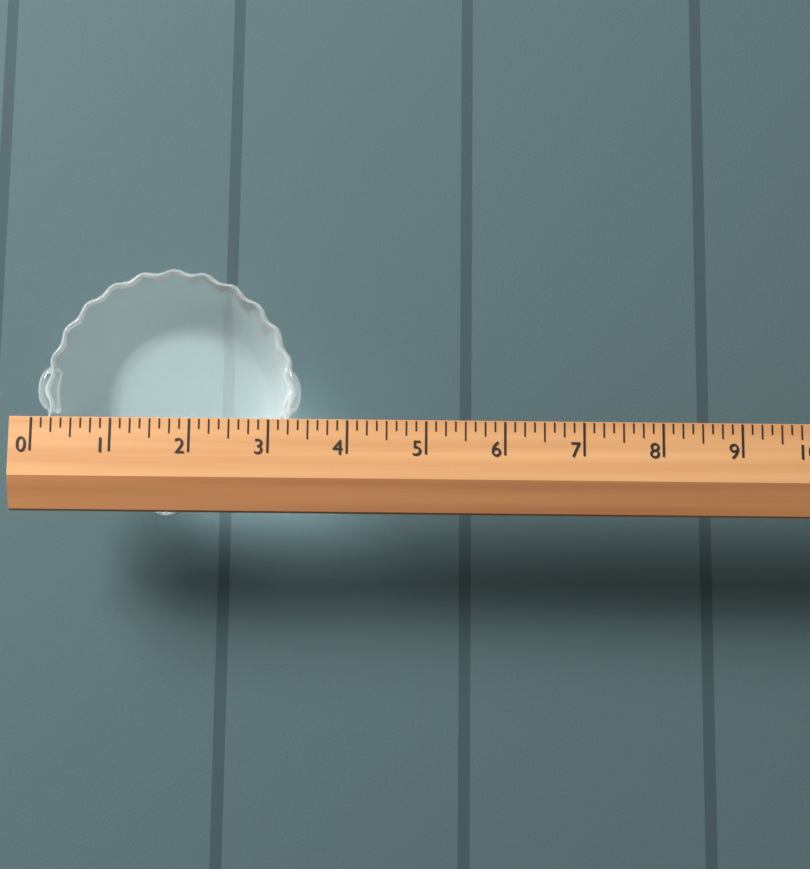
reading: 3.375 (no unit)
